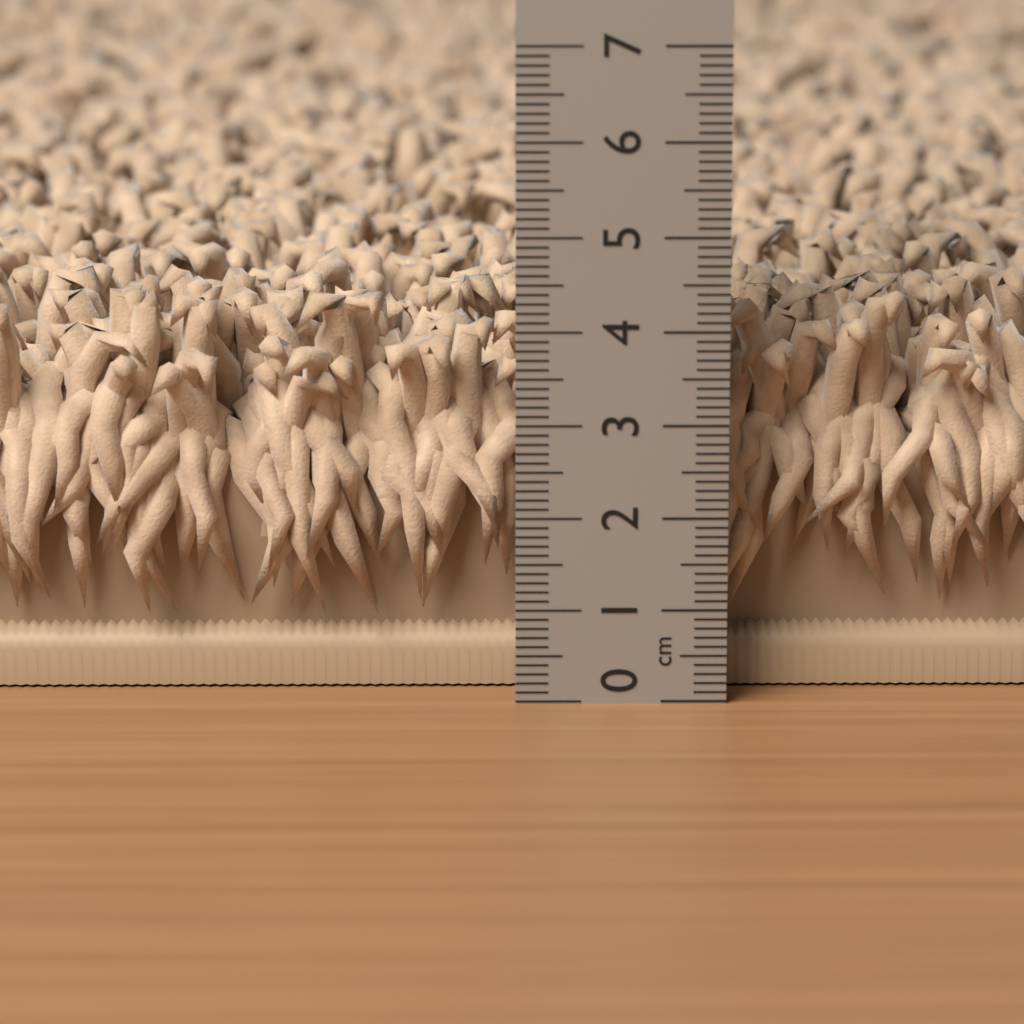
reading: 4.3 cm
